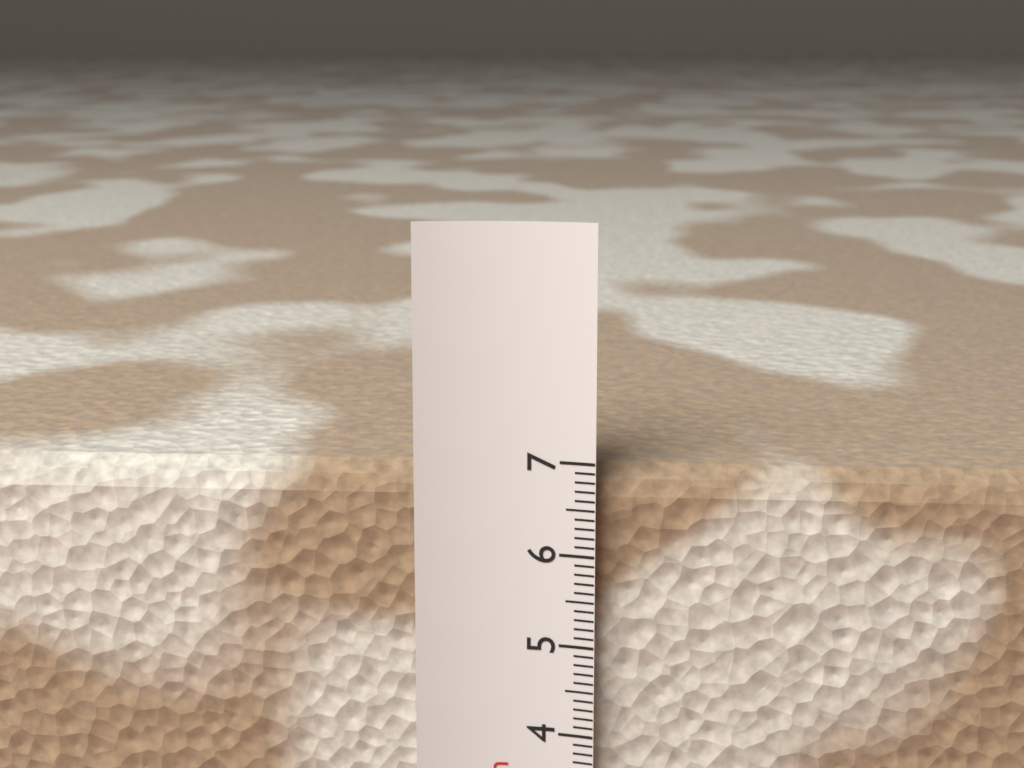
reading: 6.9 cm
